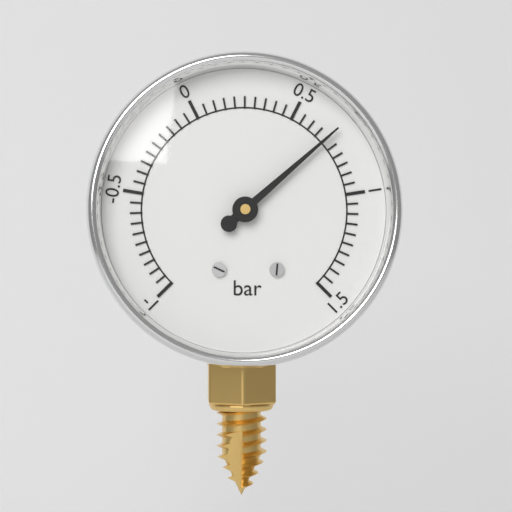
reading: 0.70 bar
